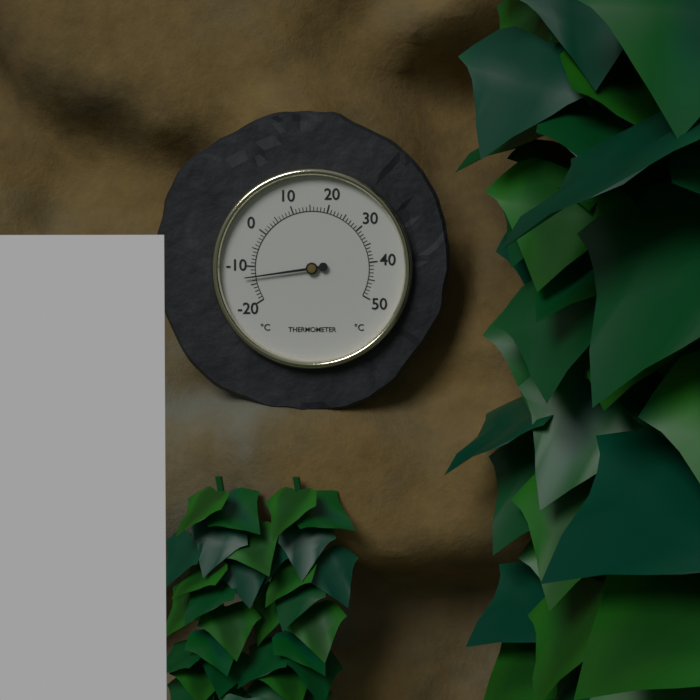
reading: -13 °C
